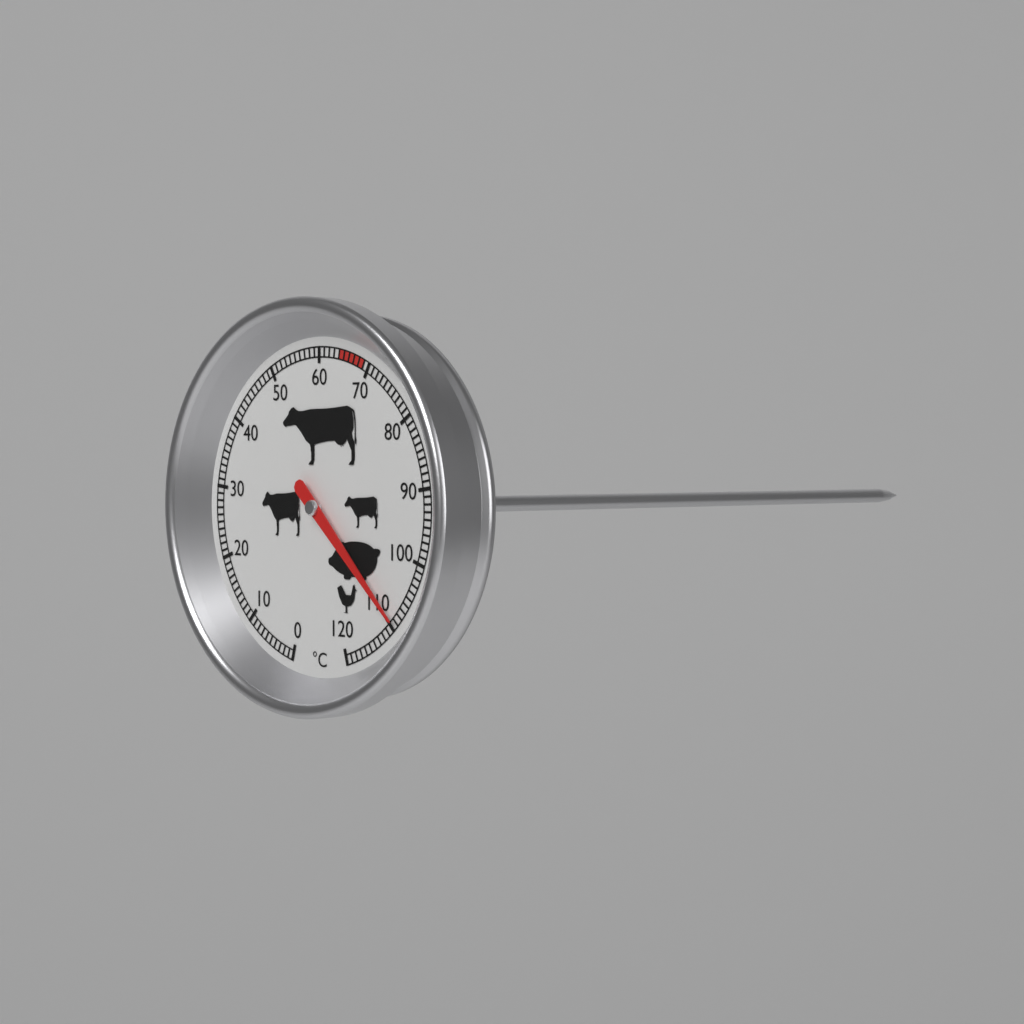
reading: 109 °C
